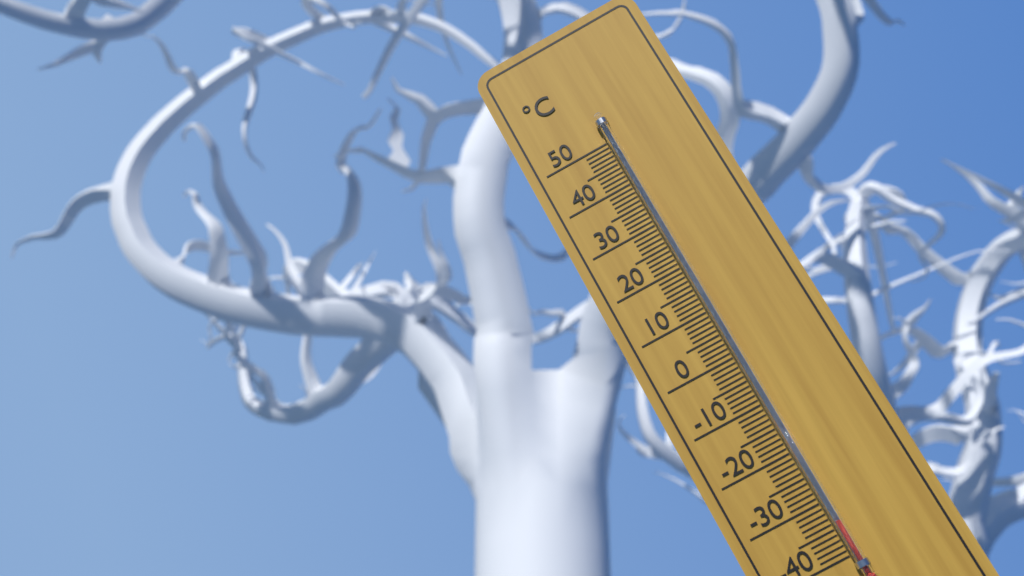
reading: -34 °C
